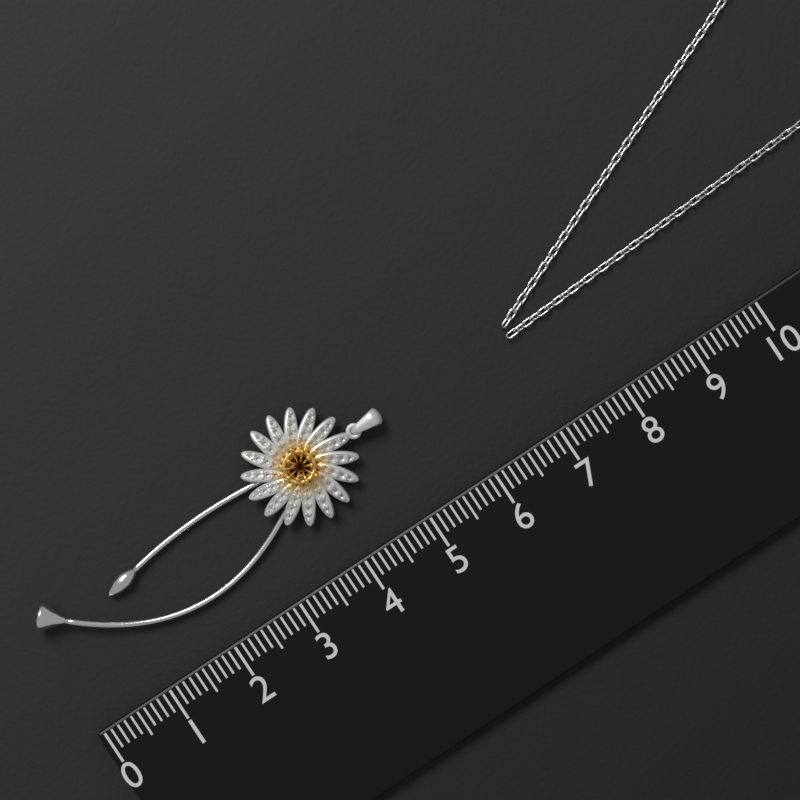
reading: 5.2 (no unit)
